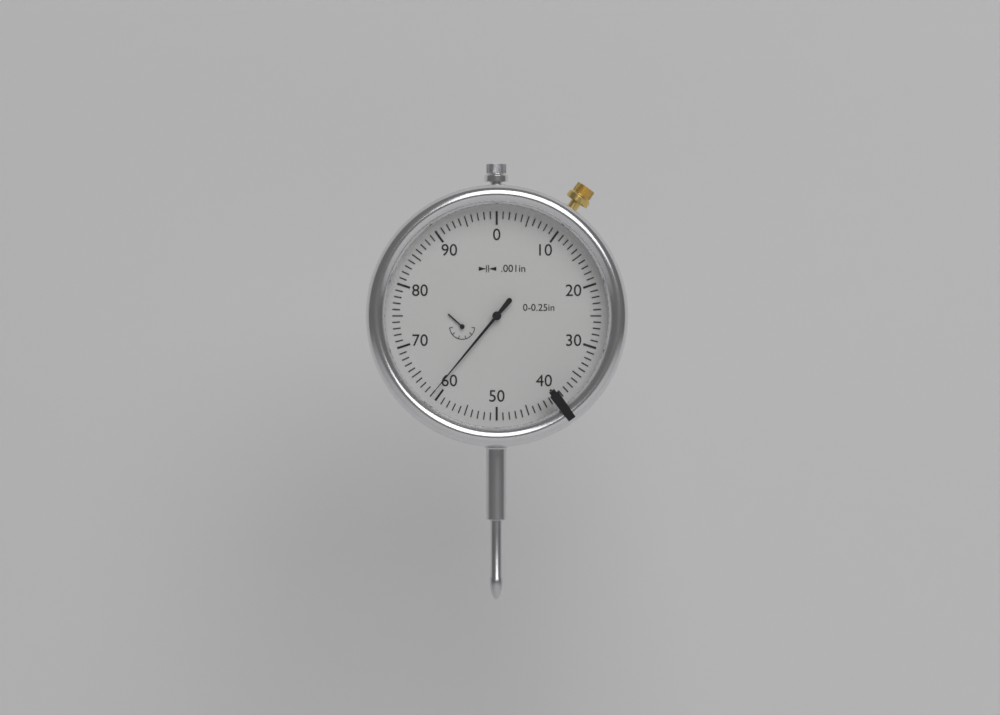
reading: 0.061 in
